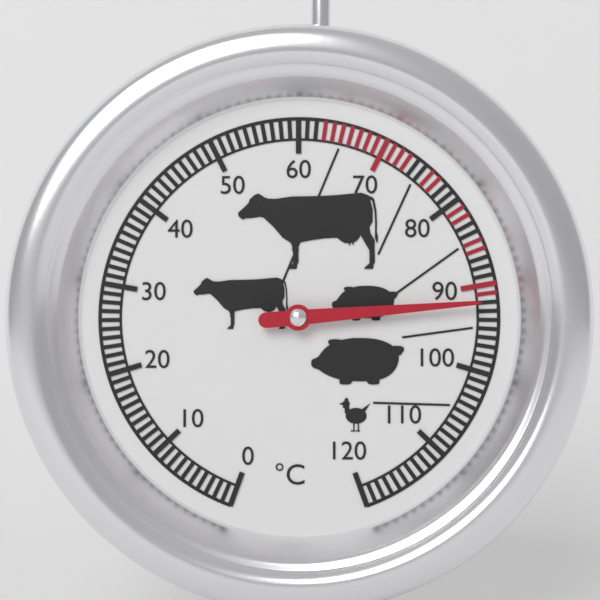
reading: 92 °C
